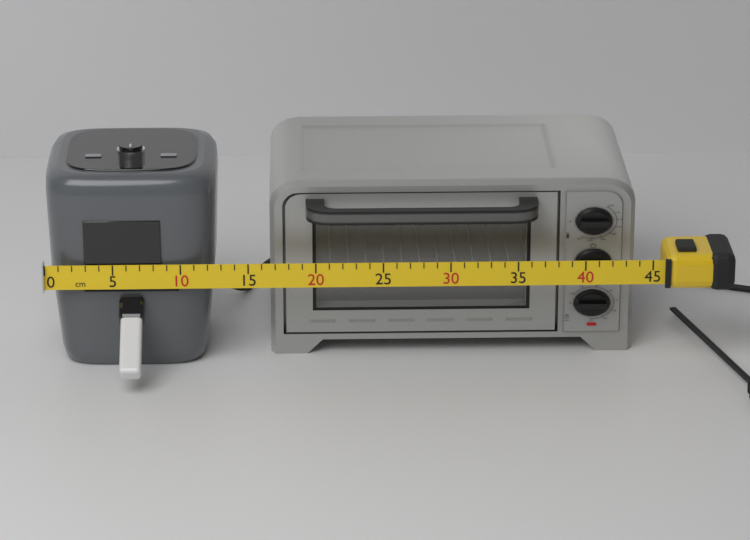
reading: 44 cm
